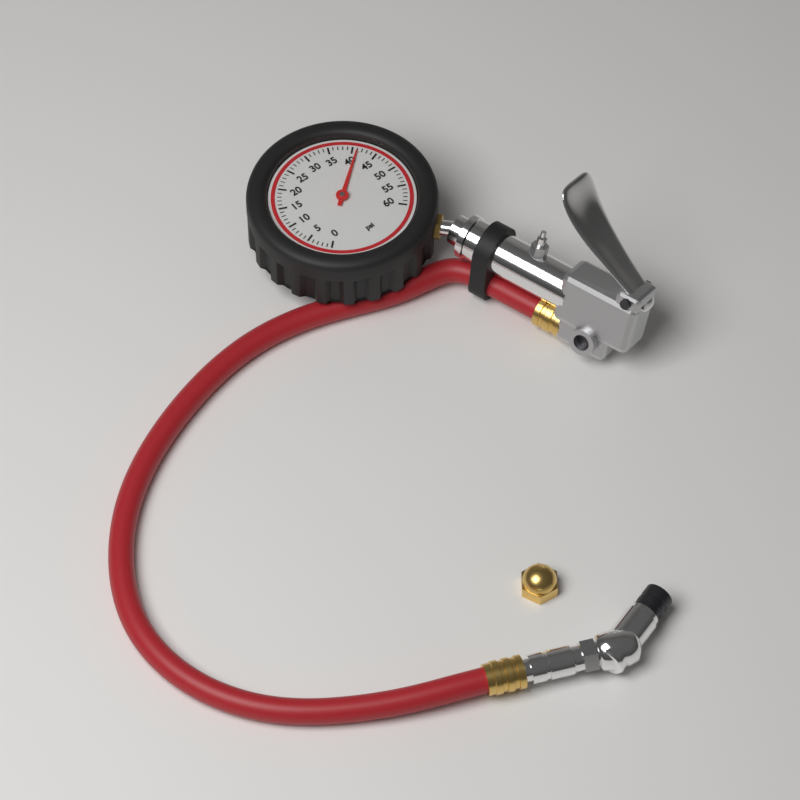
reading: 41 psi
